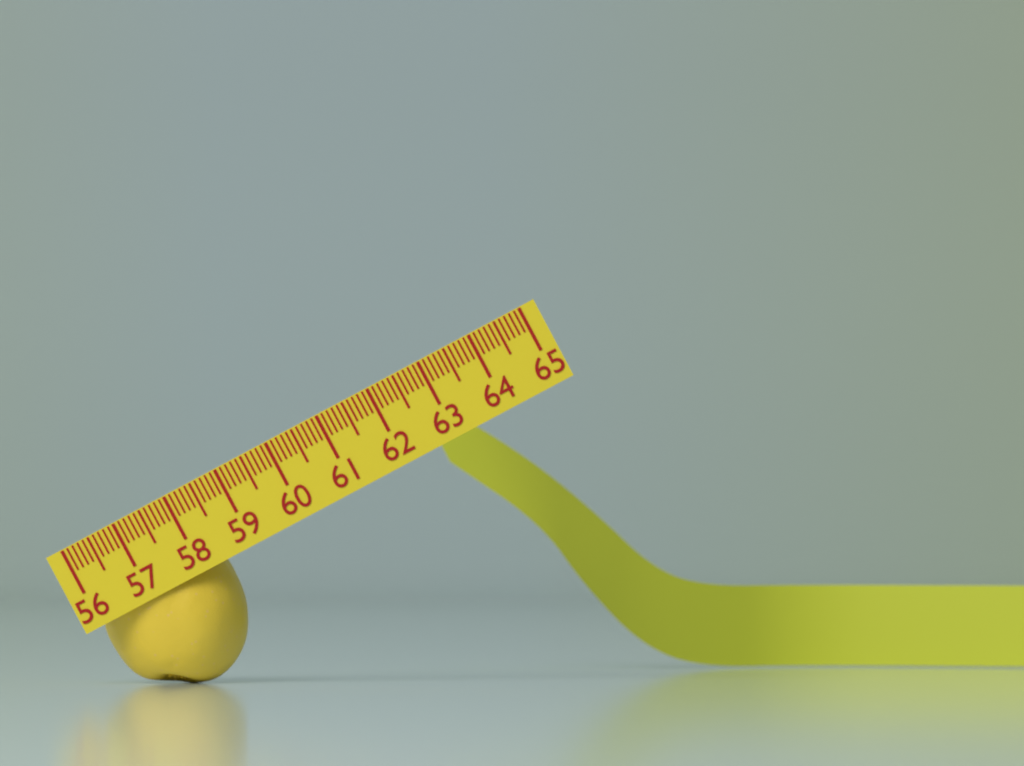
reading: 58.5 (no unit)
